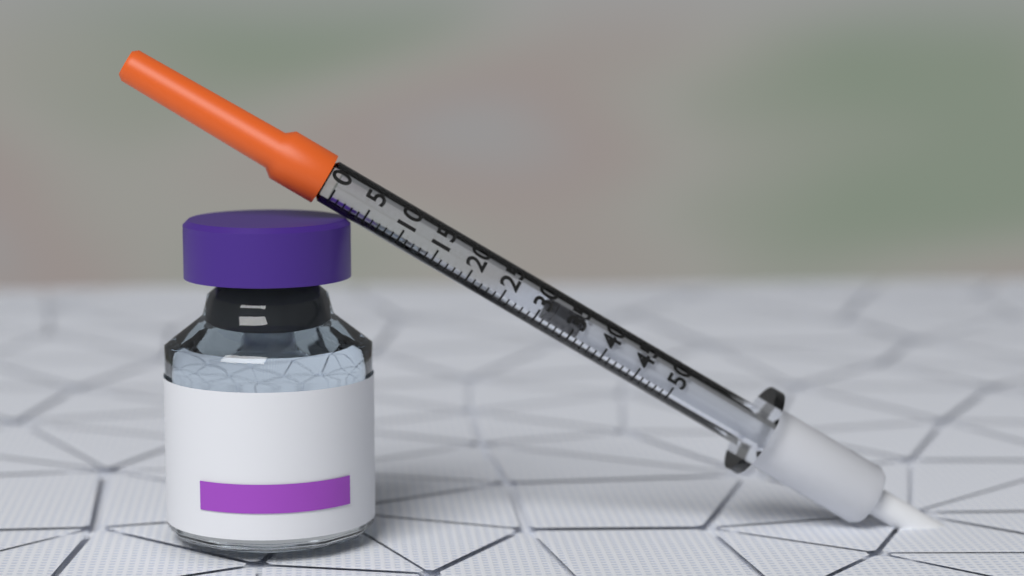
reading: 31 (no unit)
